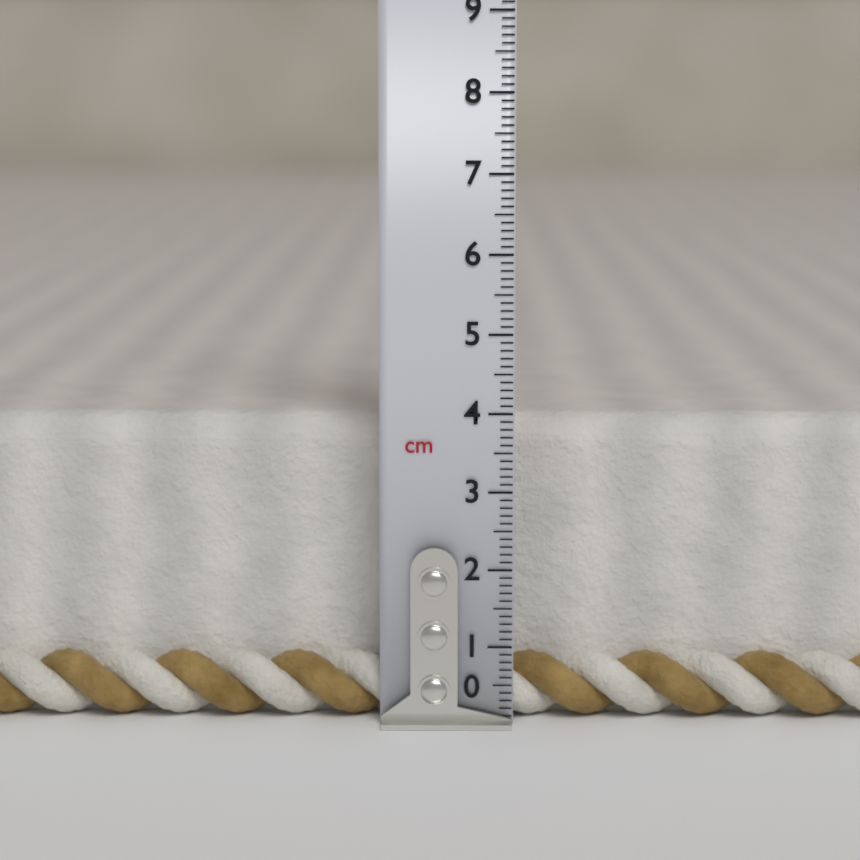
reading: 3.9 cm
